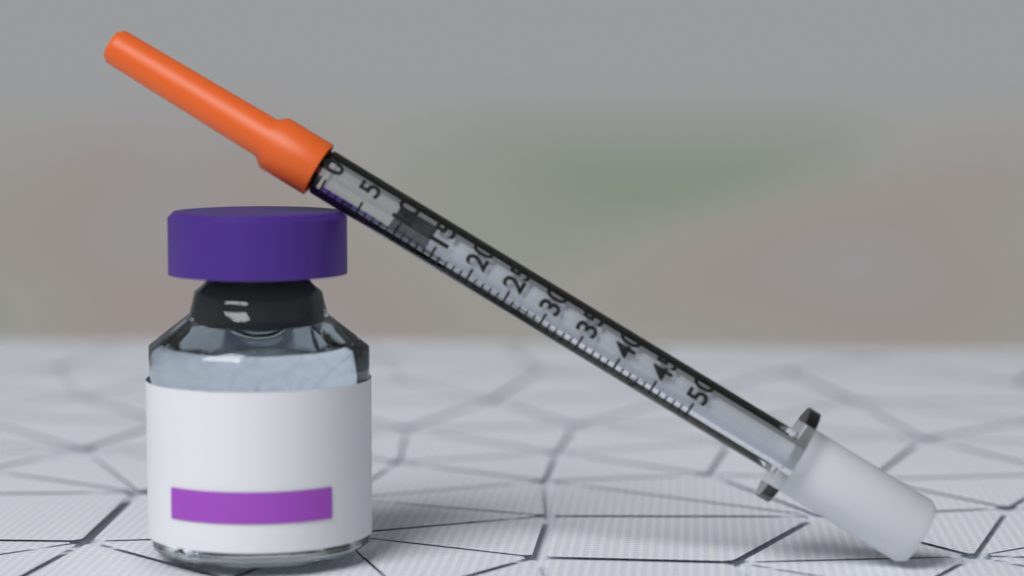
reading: 9 (no unit)
